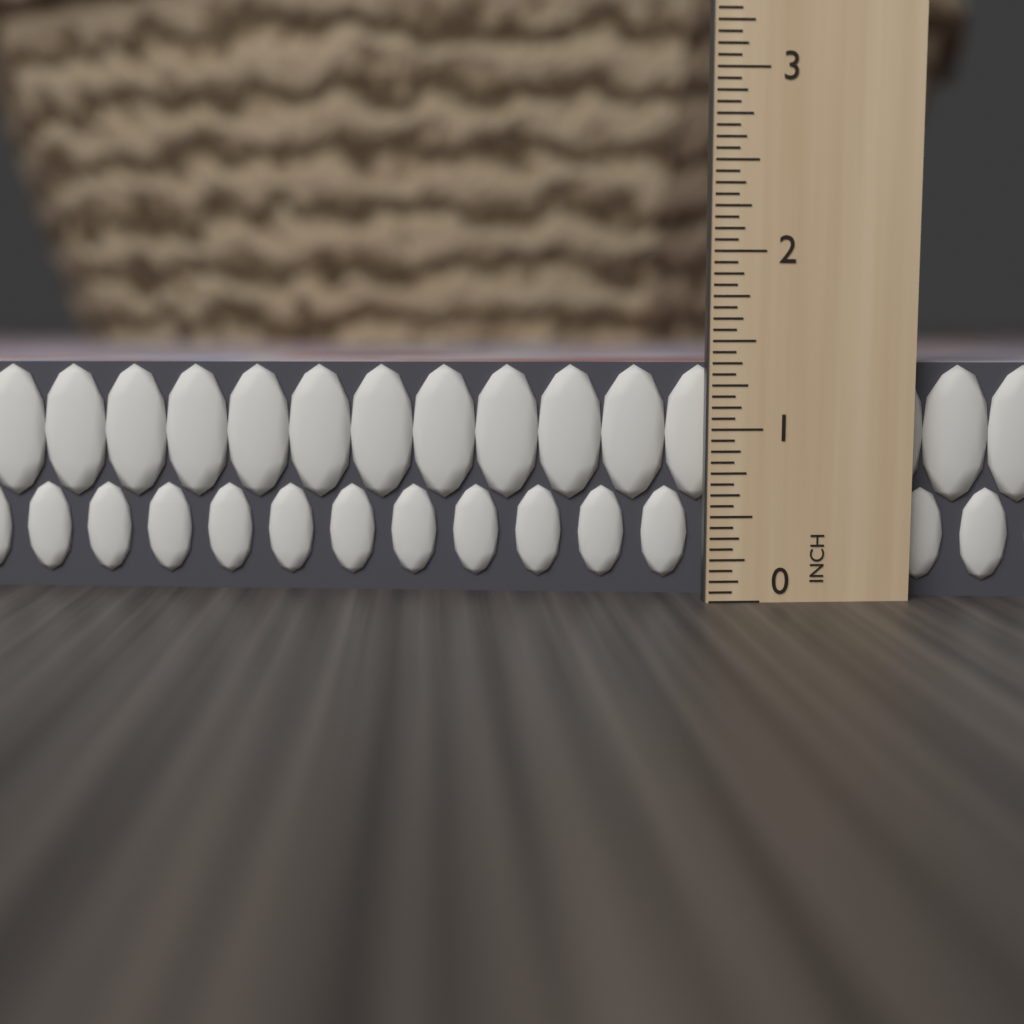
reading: 1.3750 in
